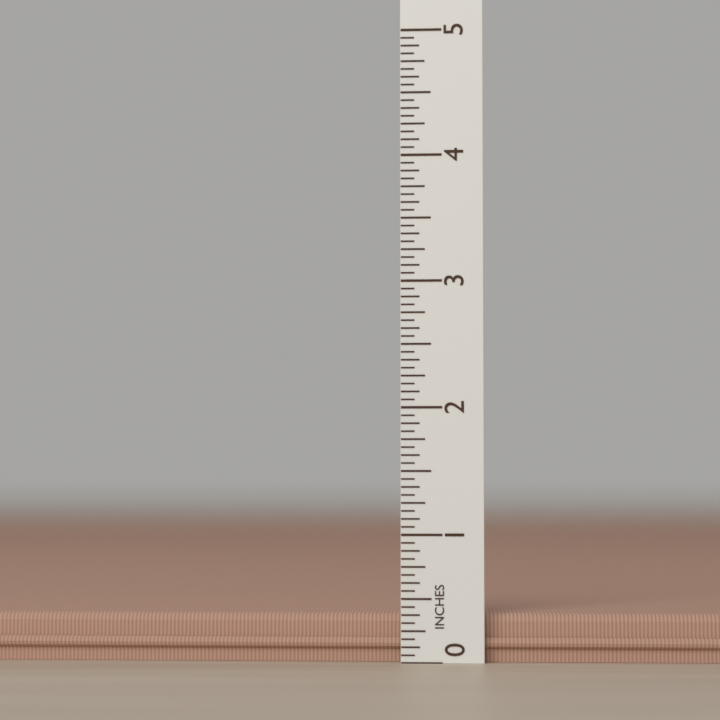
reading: 0.3750 in
